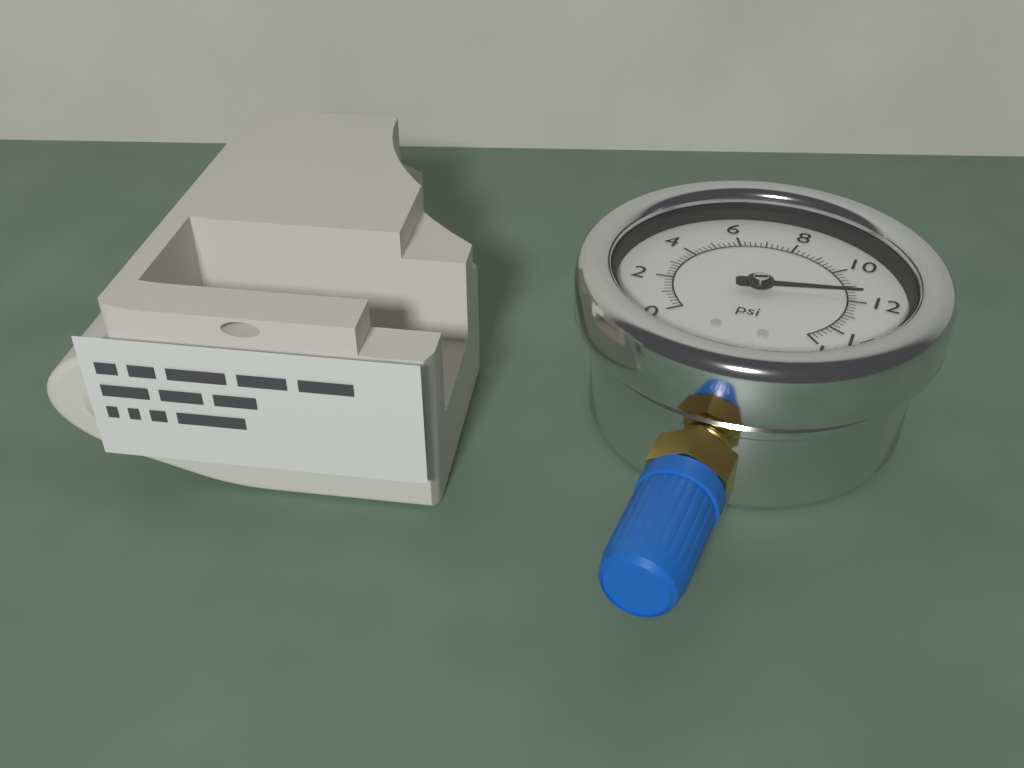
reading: 11.6 psi
